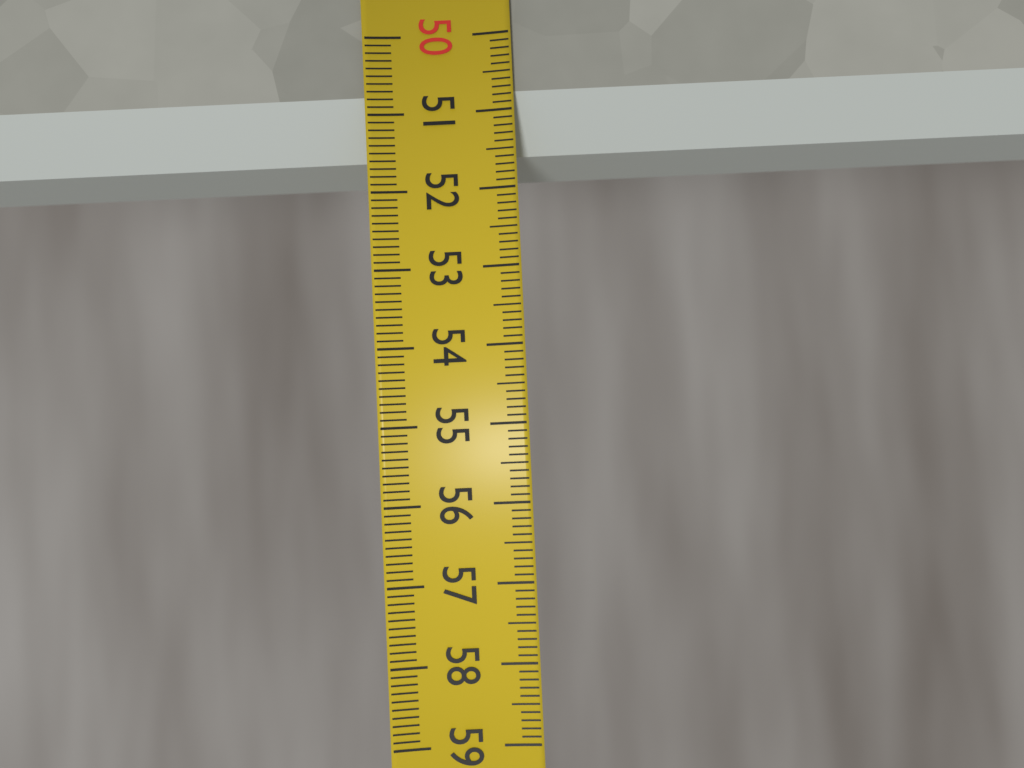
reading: 51.5 (no unit)
